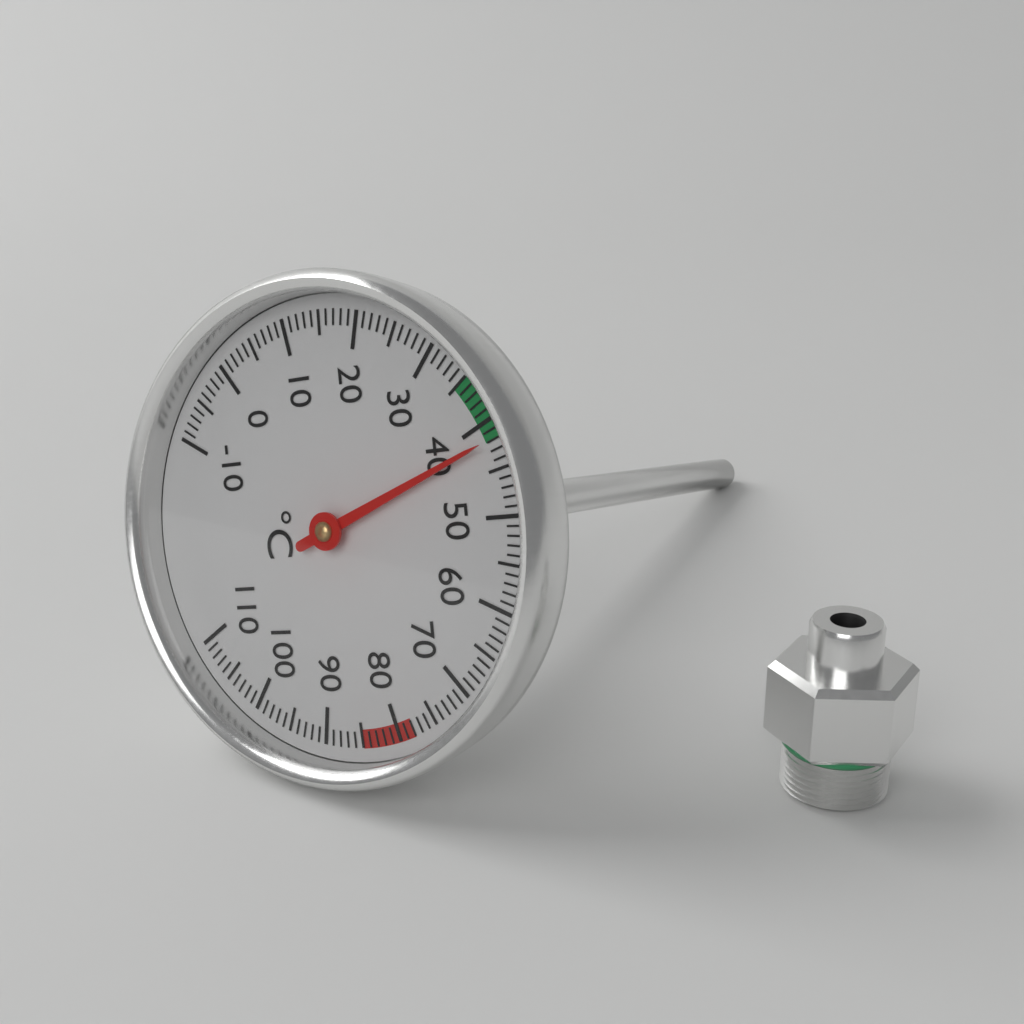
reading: 42 °C
